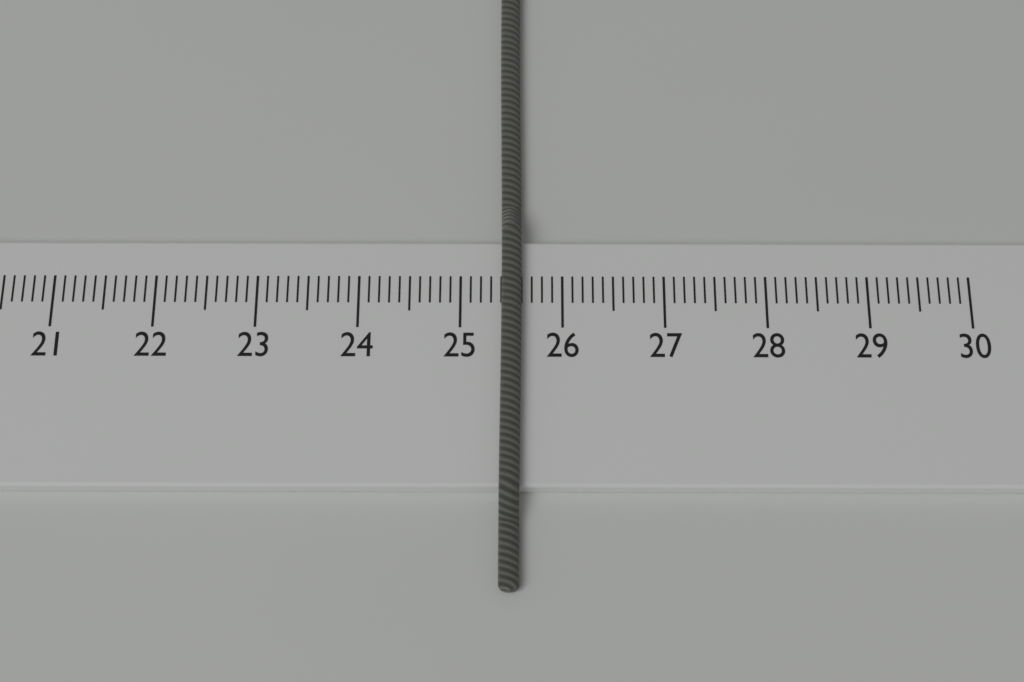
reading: 25.6 cm
